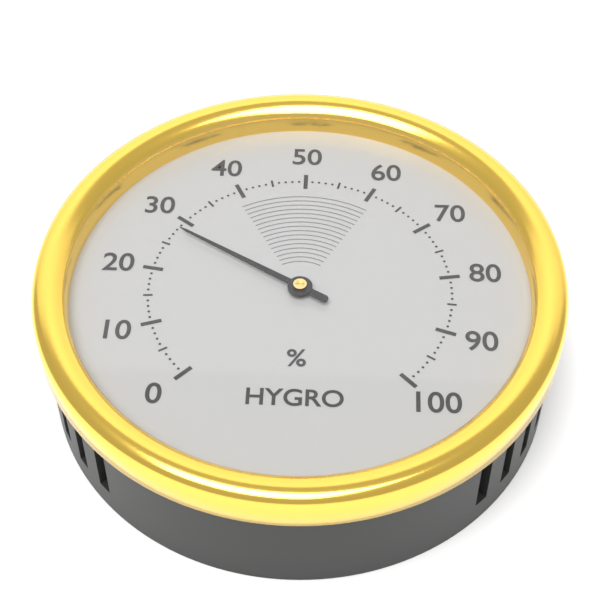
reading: 28 %
